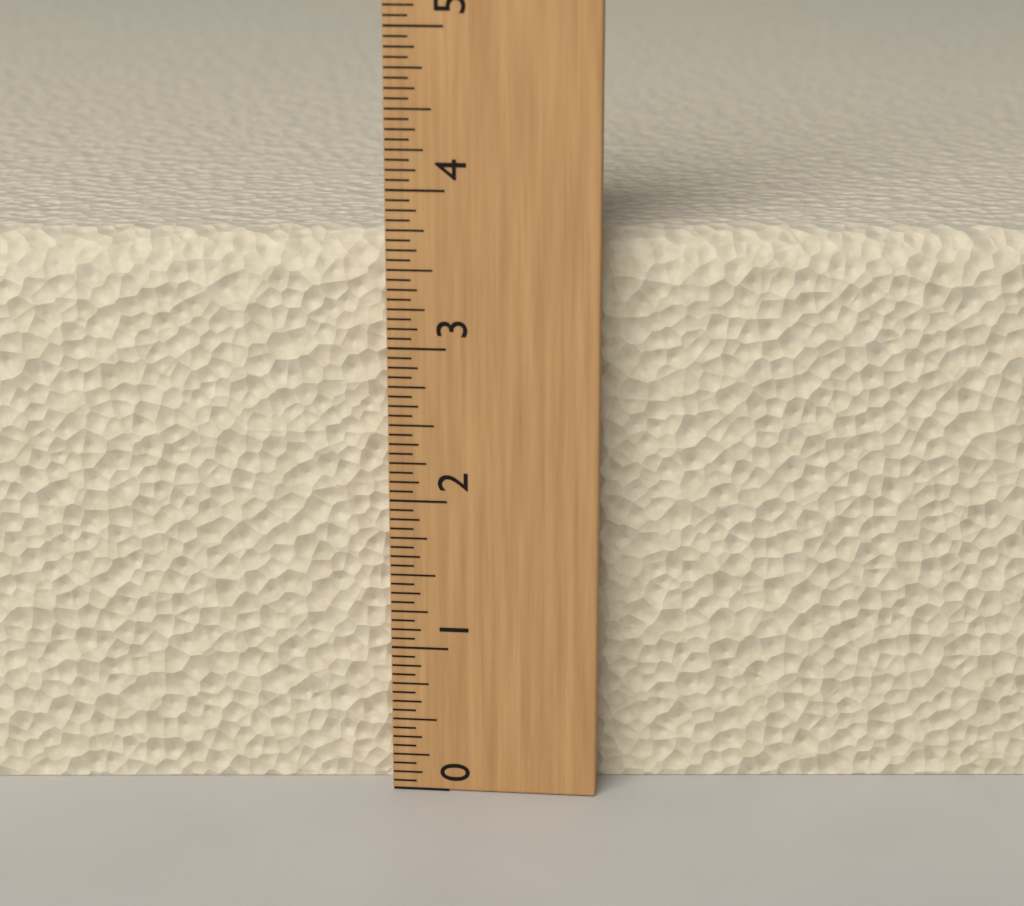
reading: 3.6875 (no unit)
